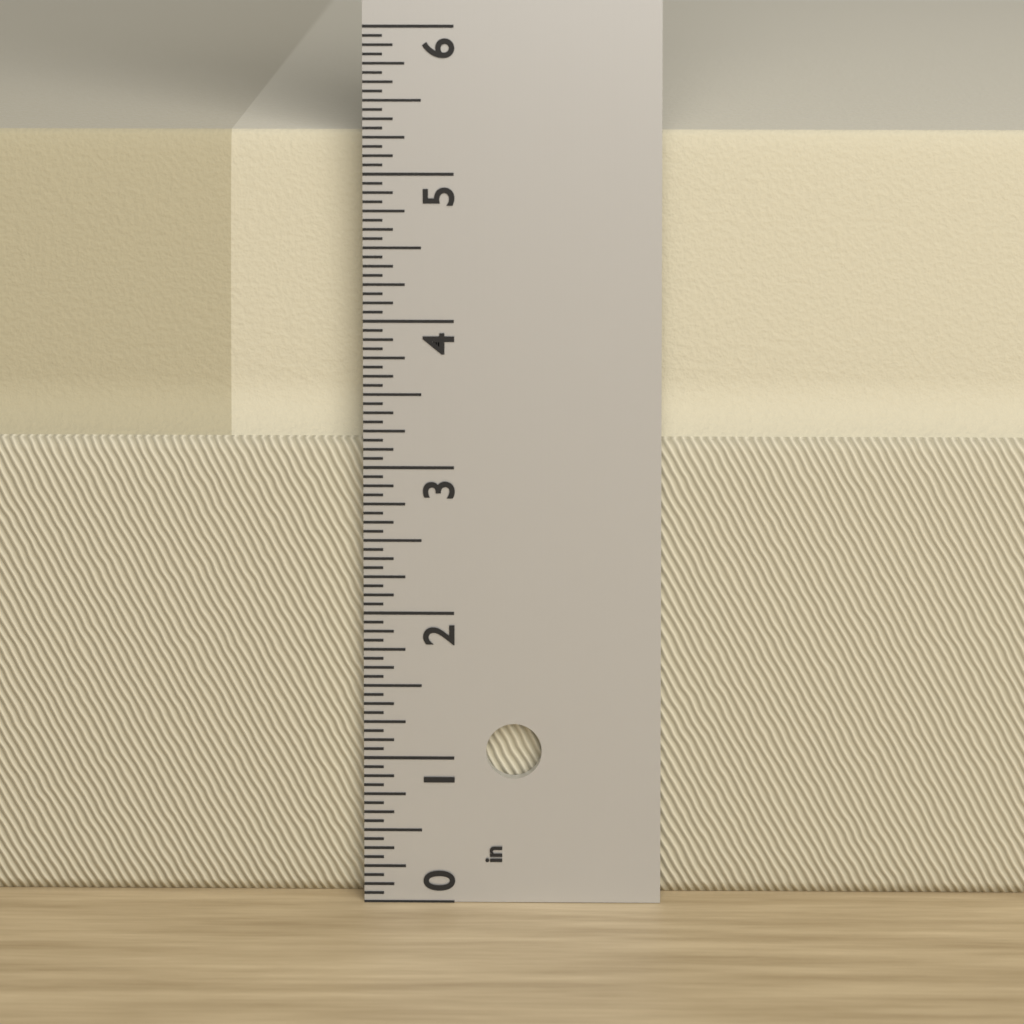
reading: 5.2500 in
